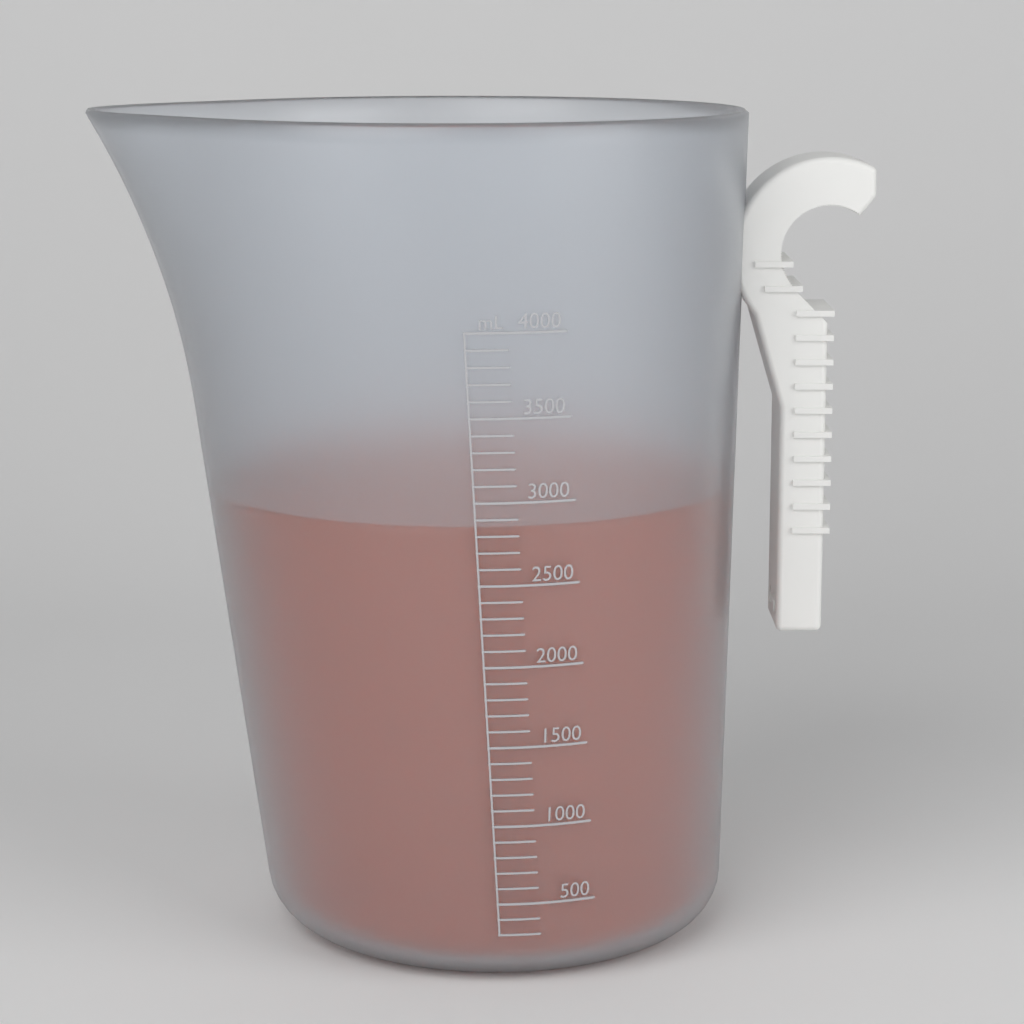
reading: 2850 ml
